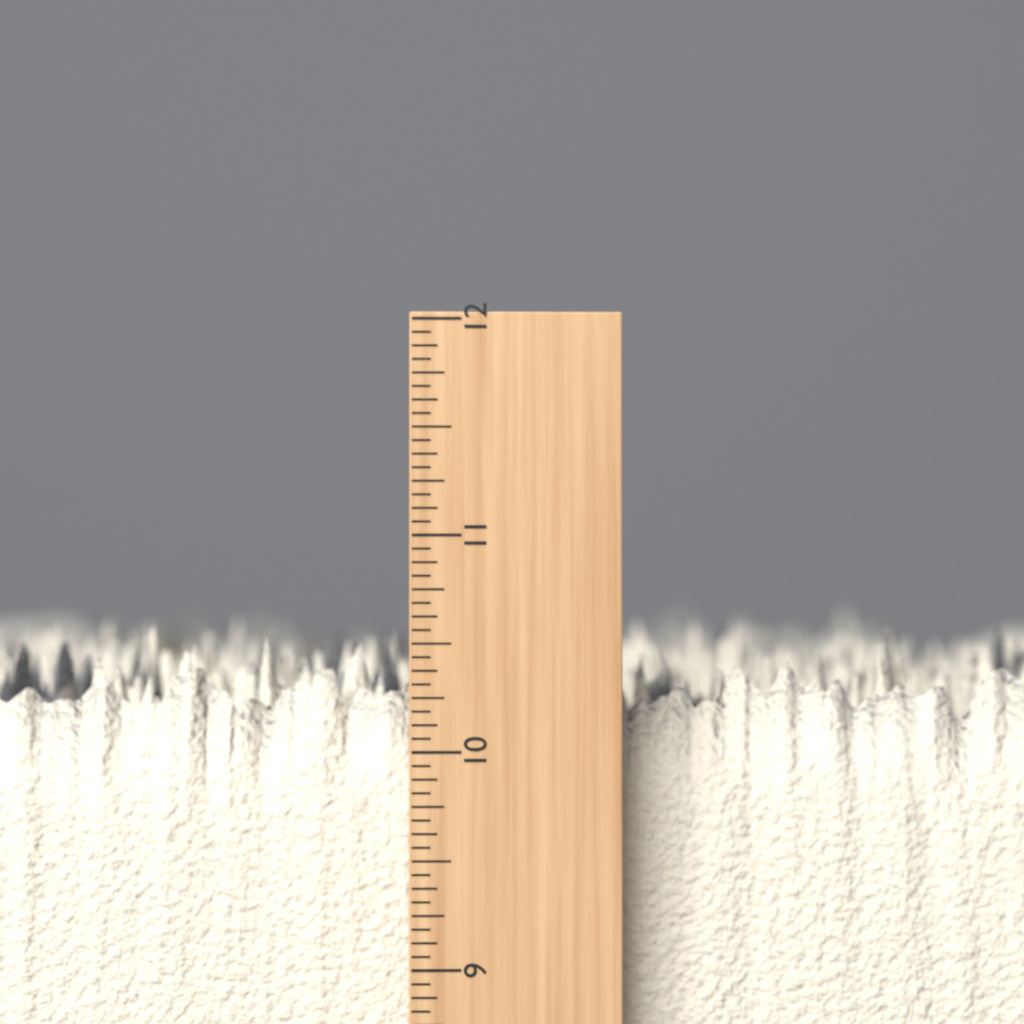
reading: 10.5625 inch
